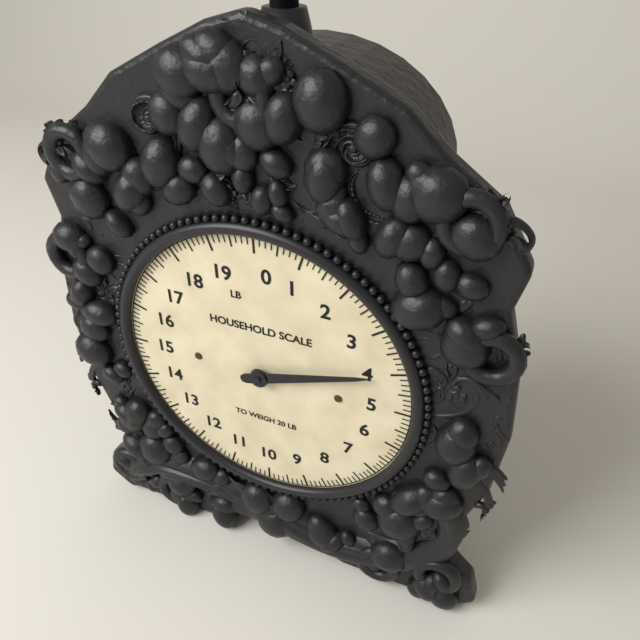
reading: 4.000 lb
